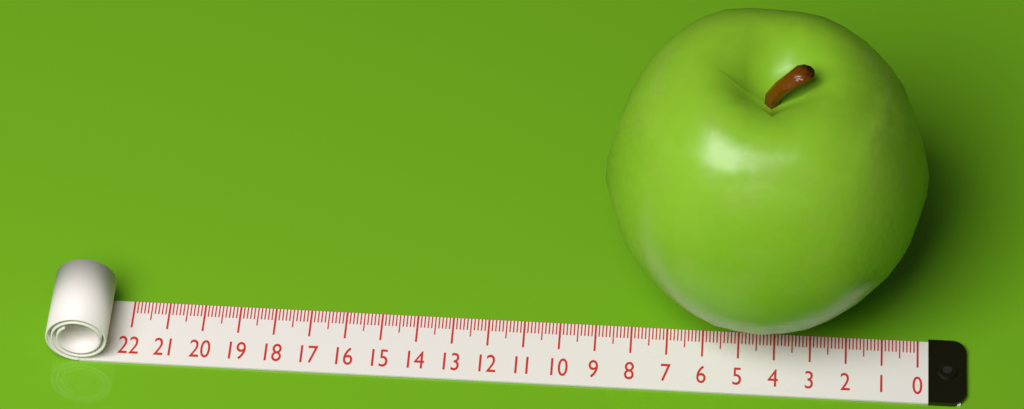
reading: 8.9 (no unit)
